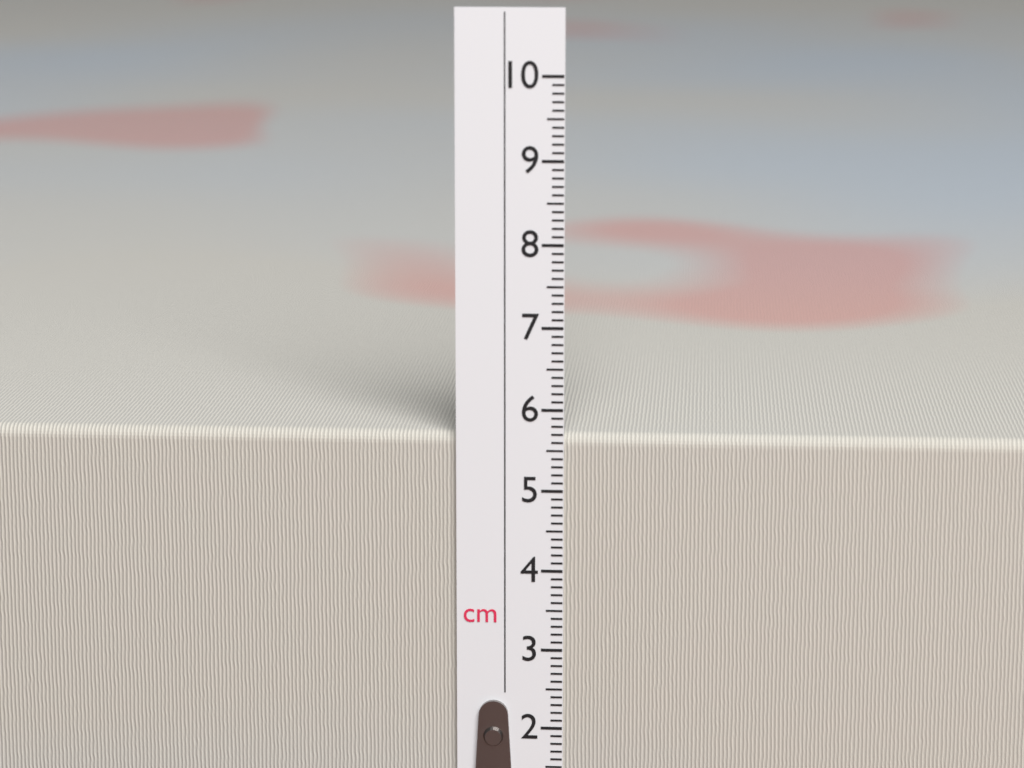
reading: 5.7 cm
